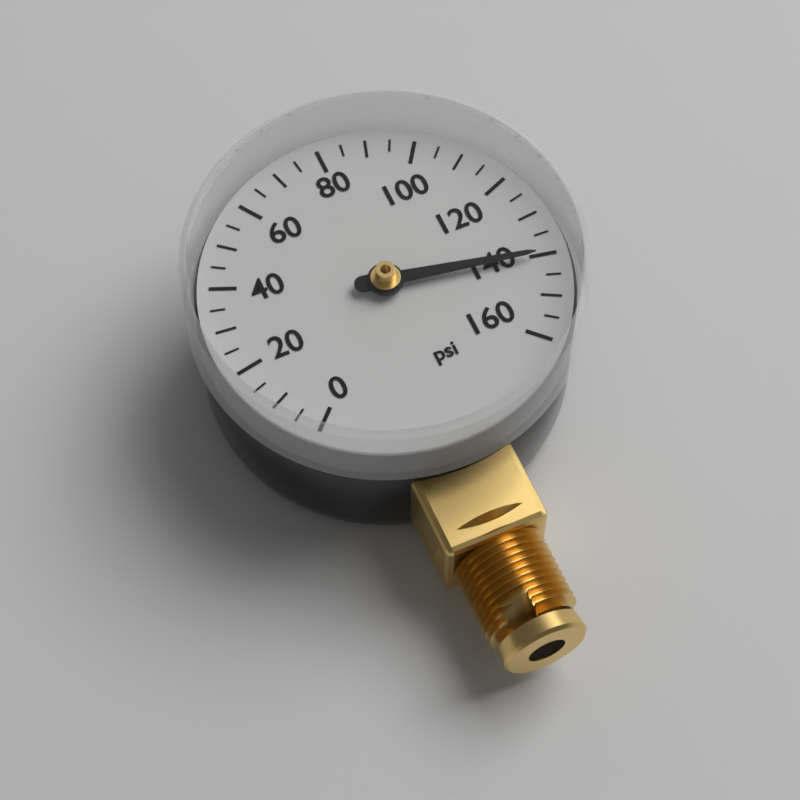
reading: 140 psi
